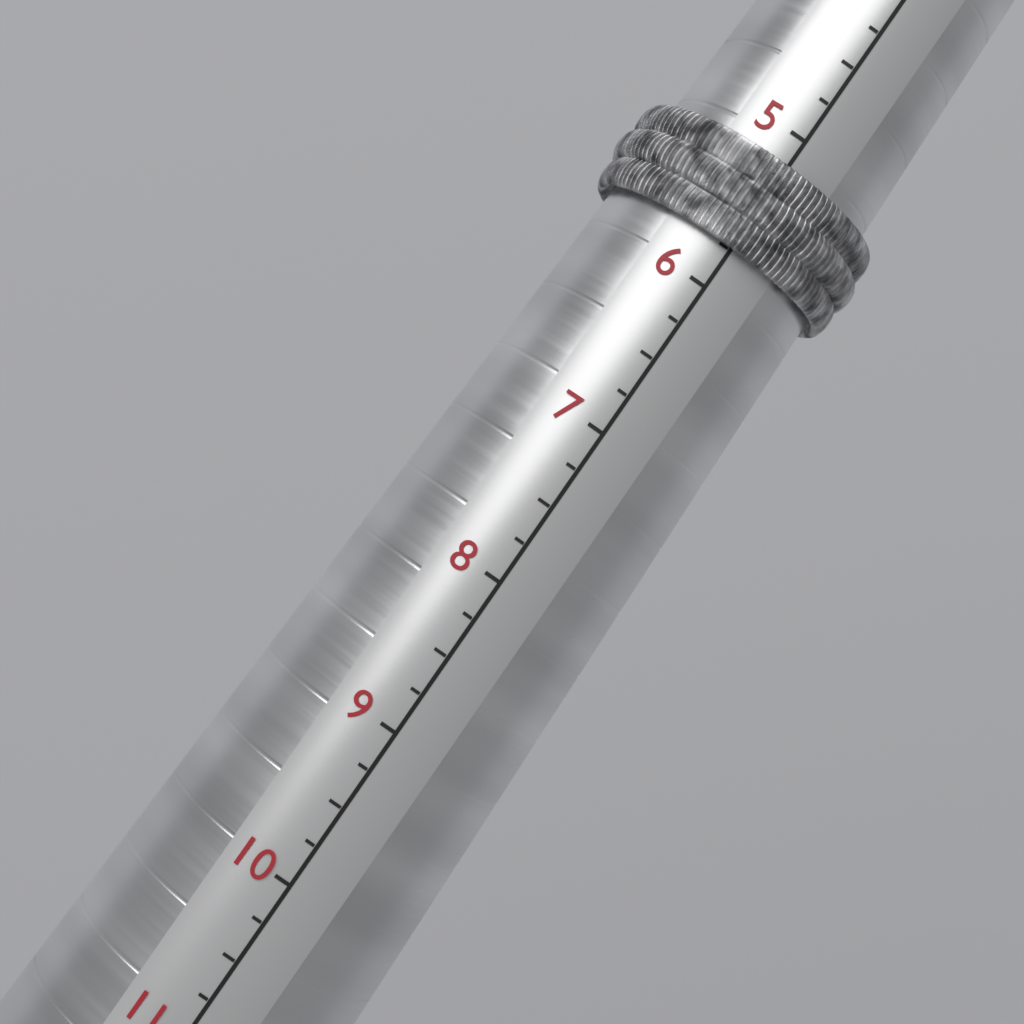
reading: 5.75 (no unit)
